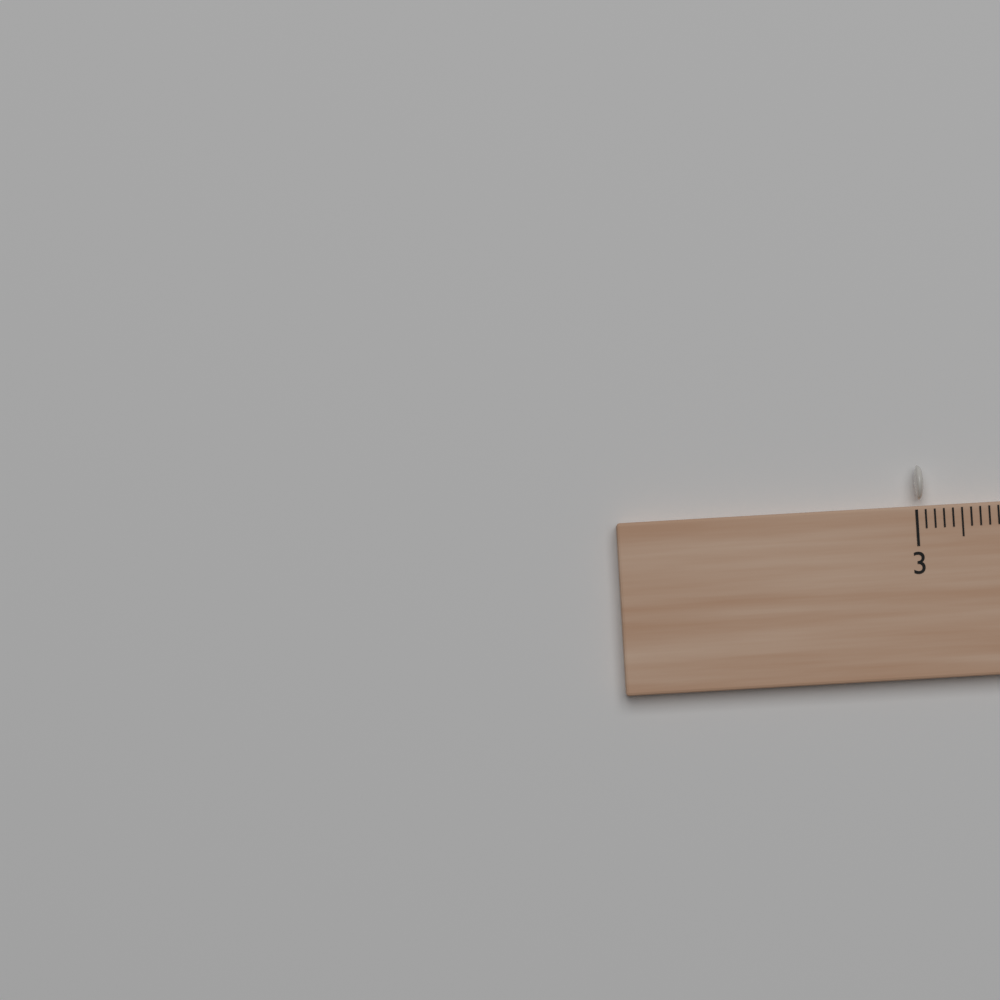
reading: 3.1 (no unit)
